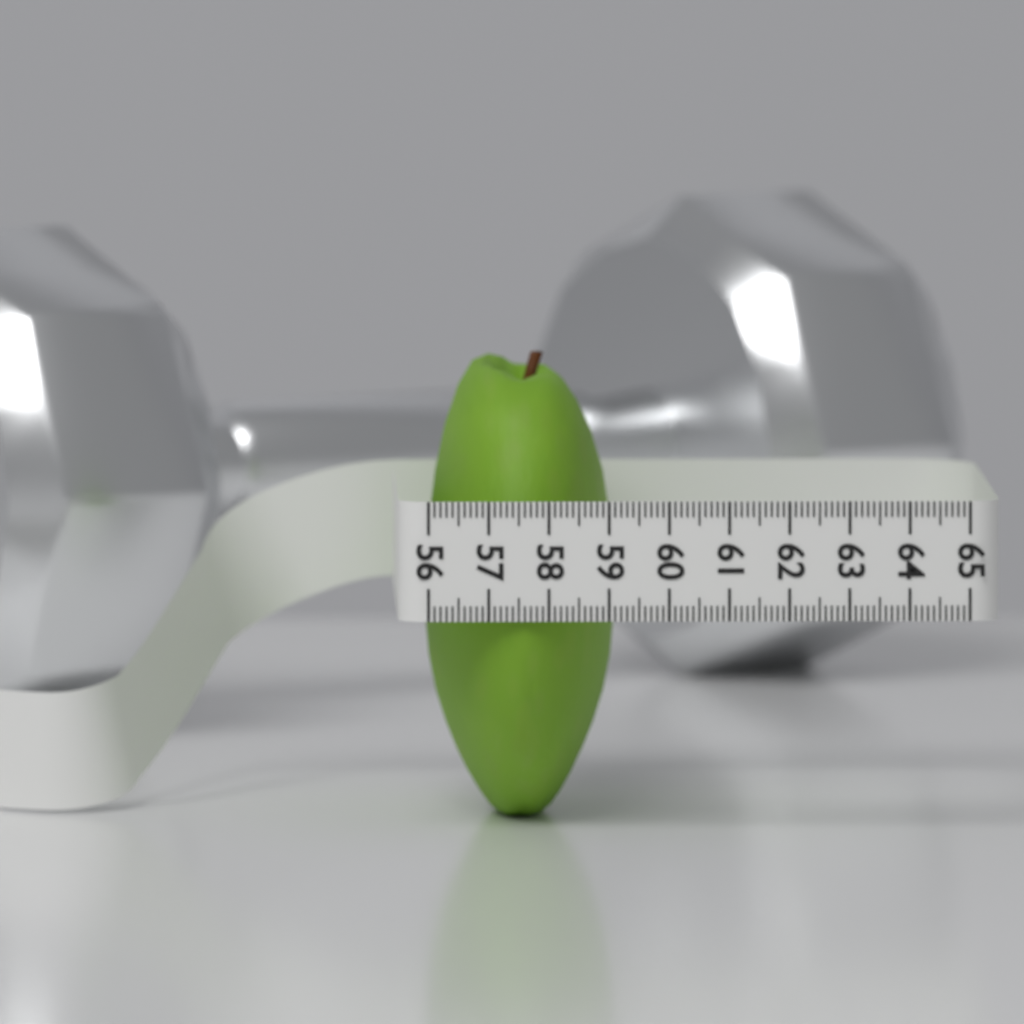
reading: 59.2 (no unit)
